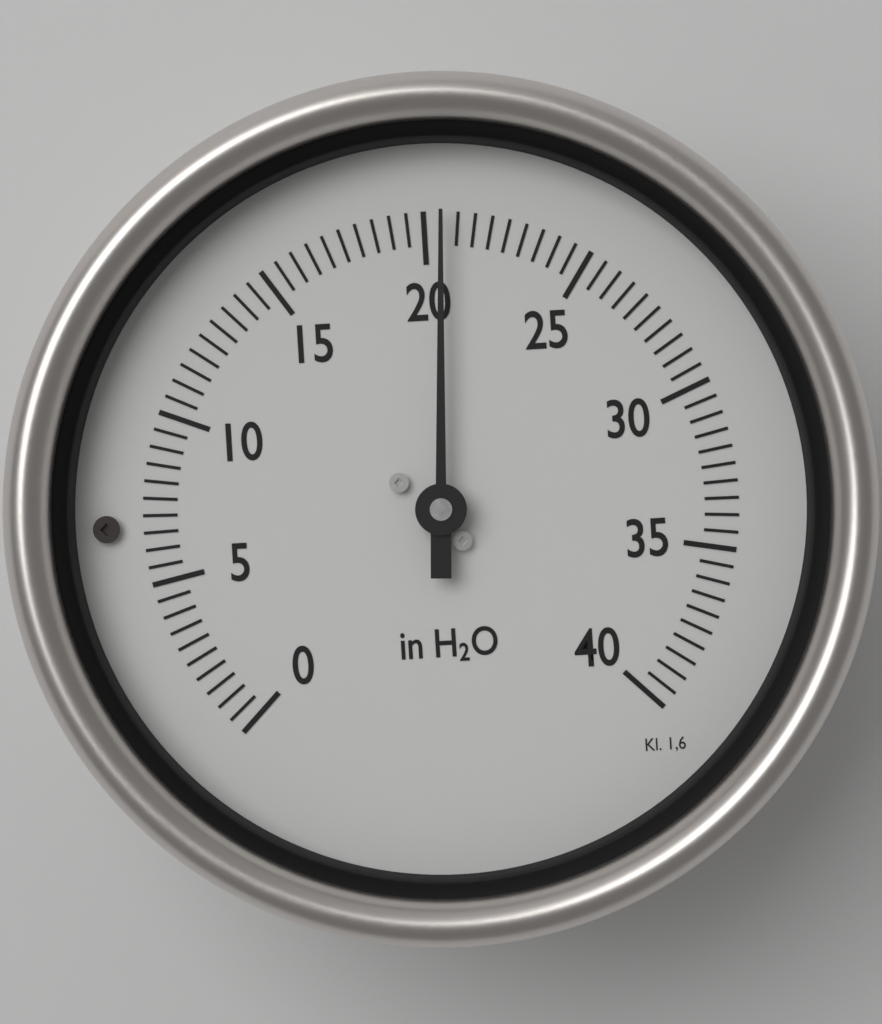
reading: 20.5 in H2O
